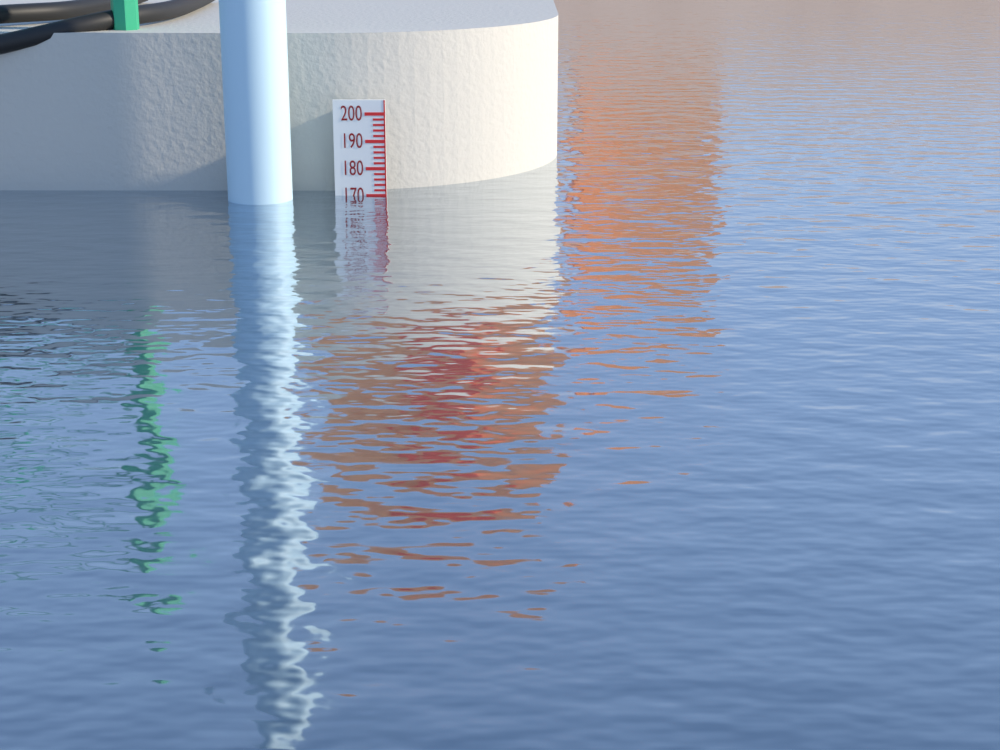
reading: 170 (no unit)
